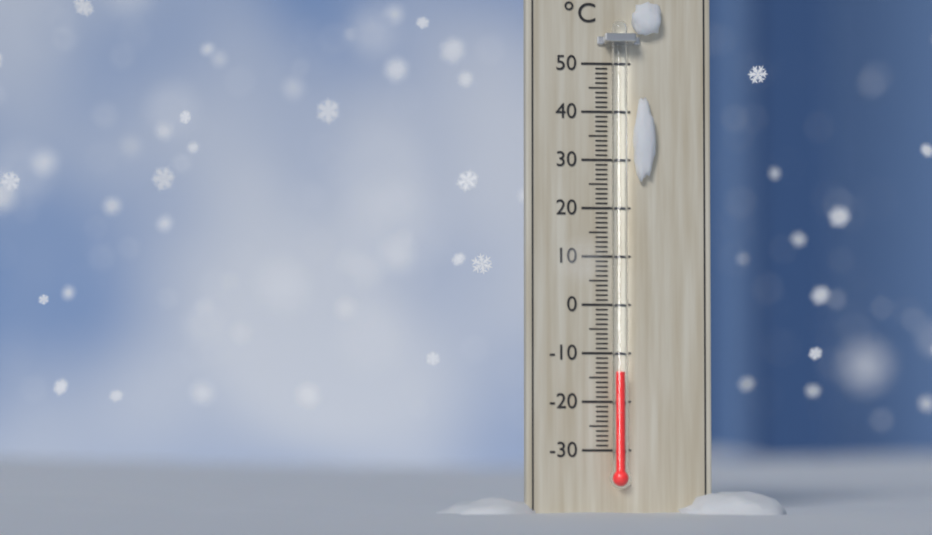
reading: -14 °C
